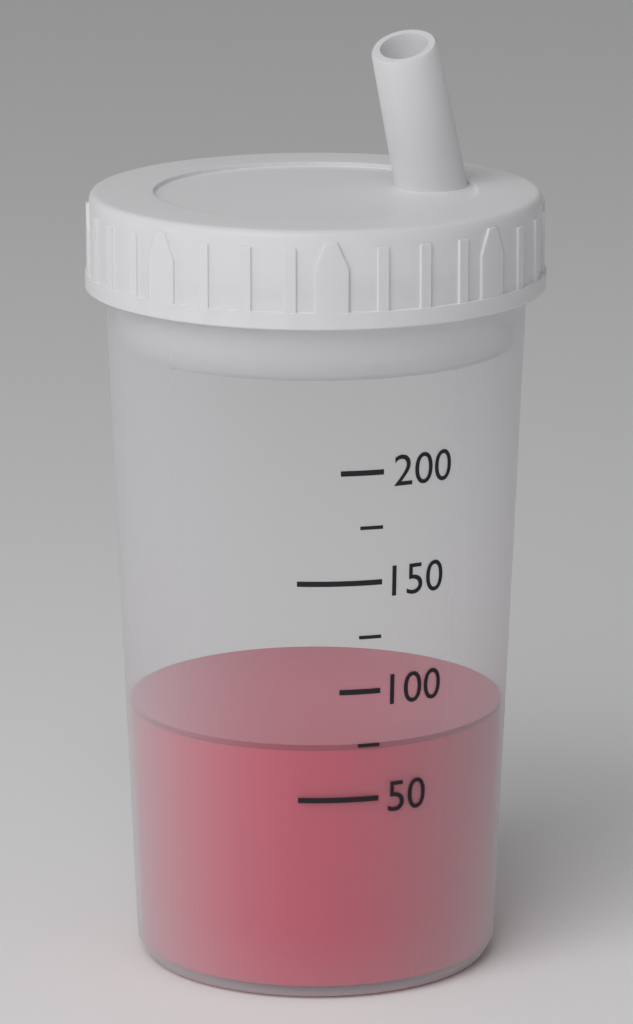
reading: 75 (no unit)
